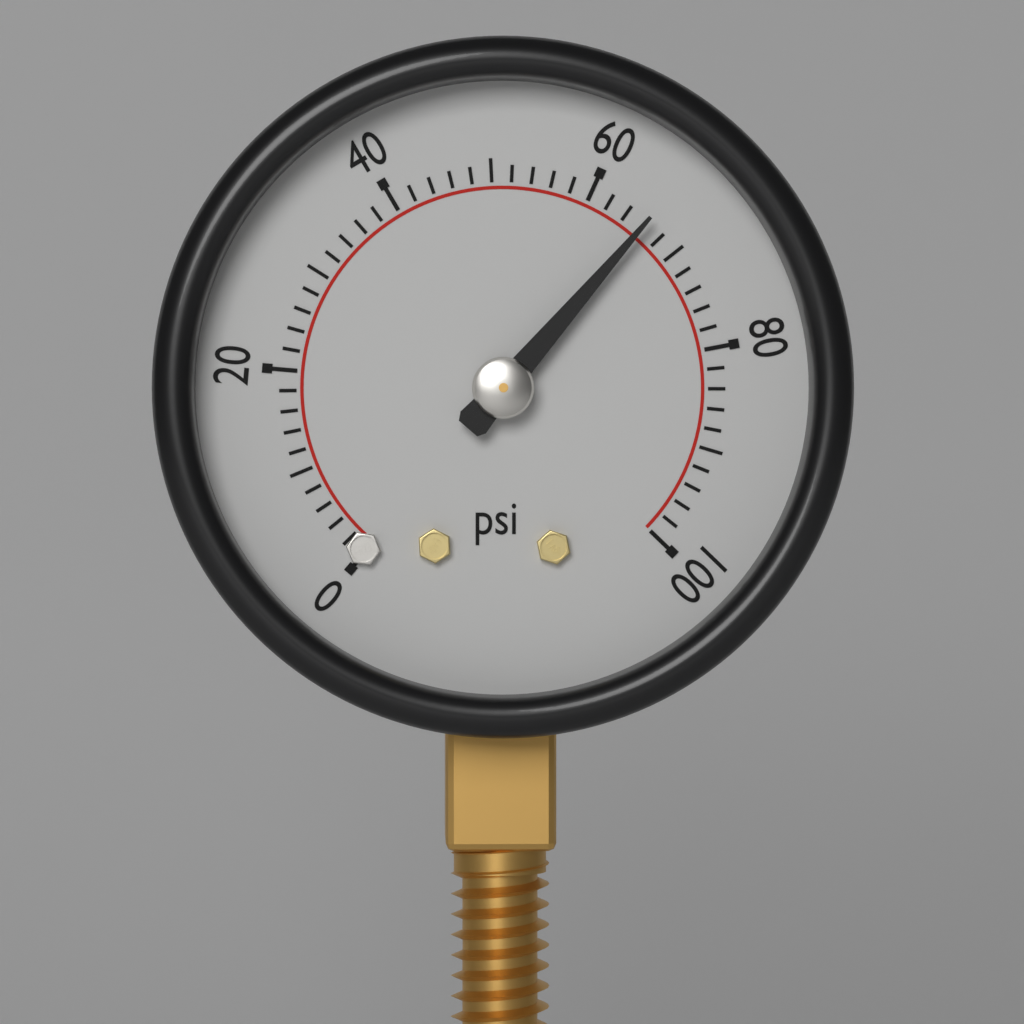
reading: 66 psi
